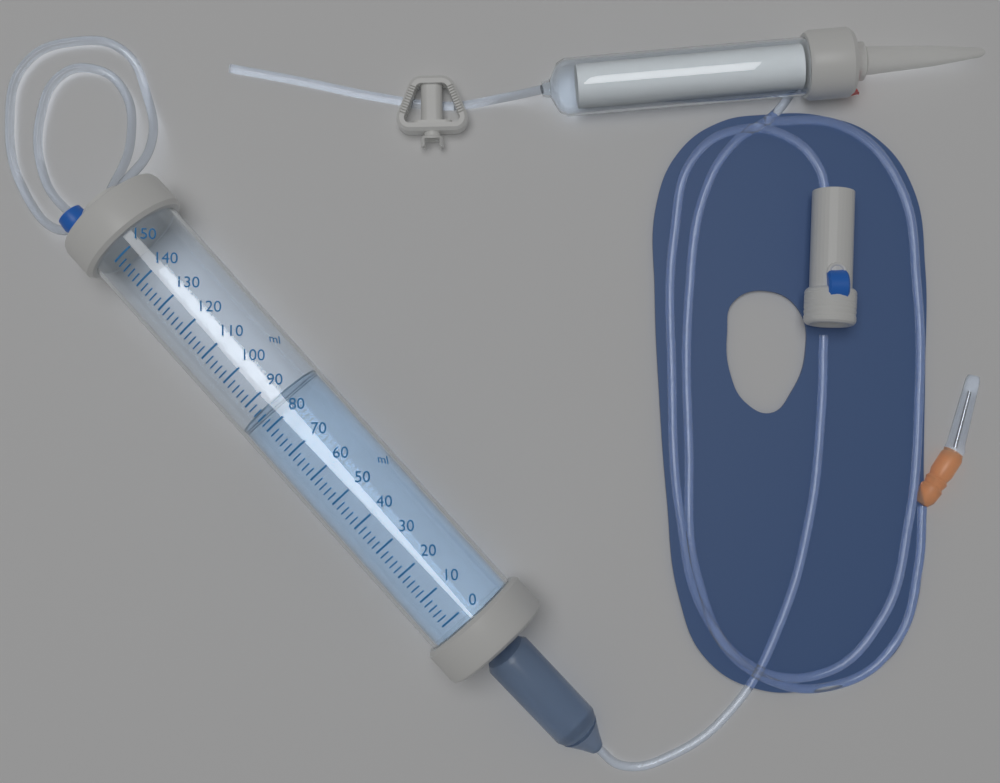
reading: 86 ml
